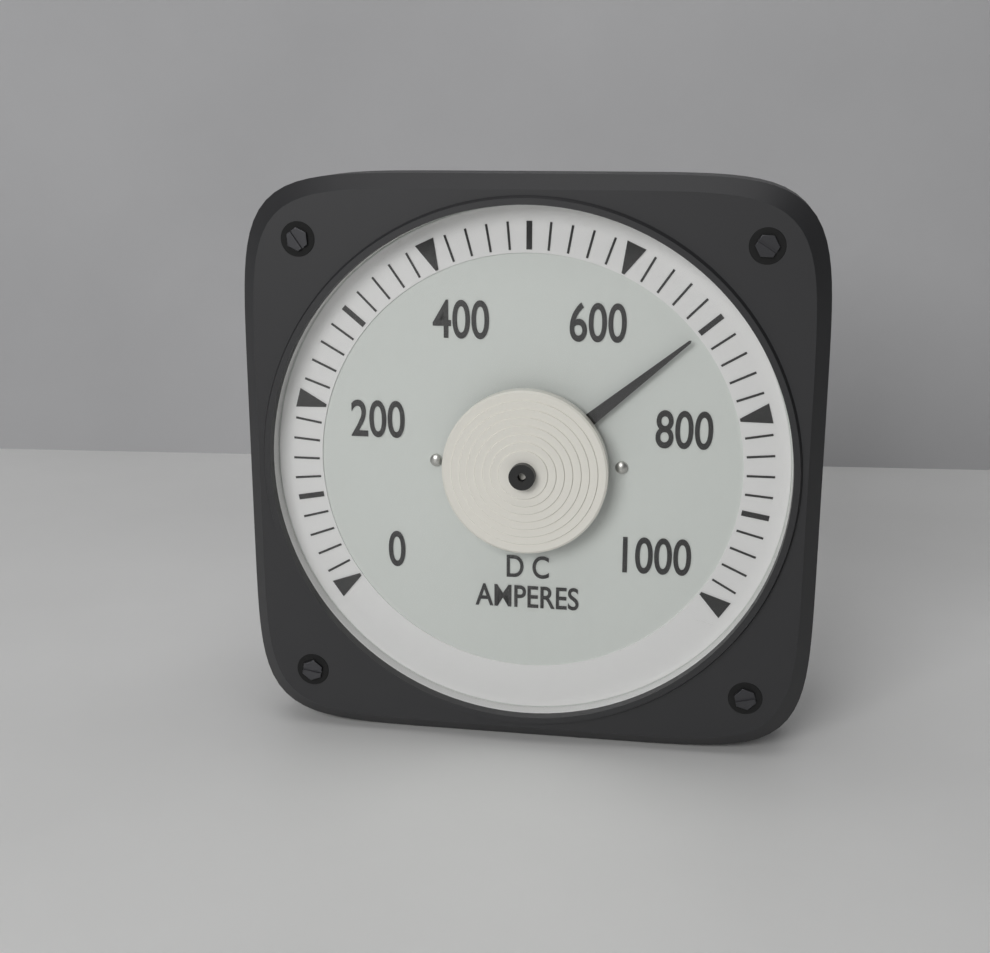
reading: 700 A
